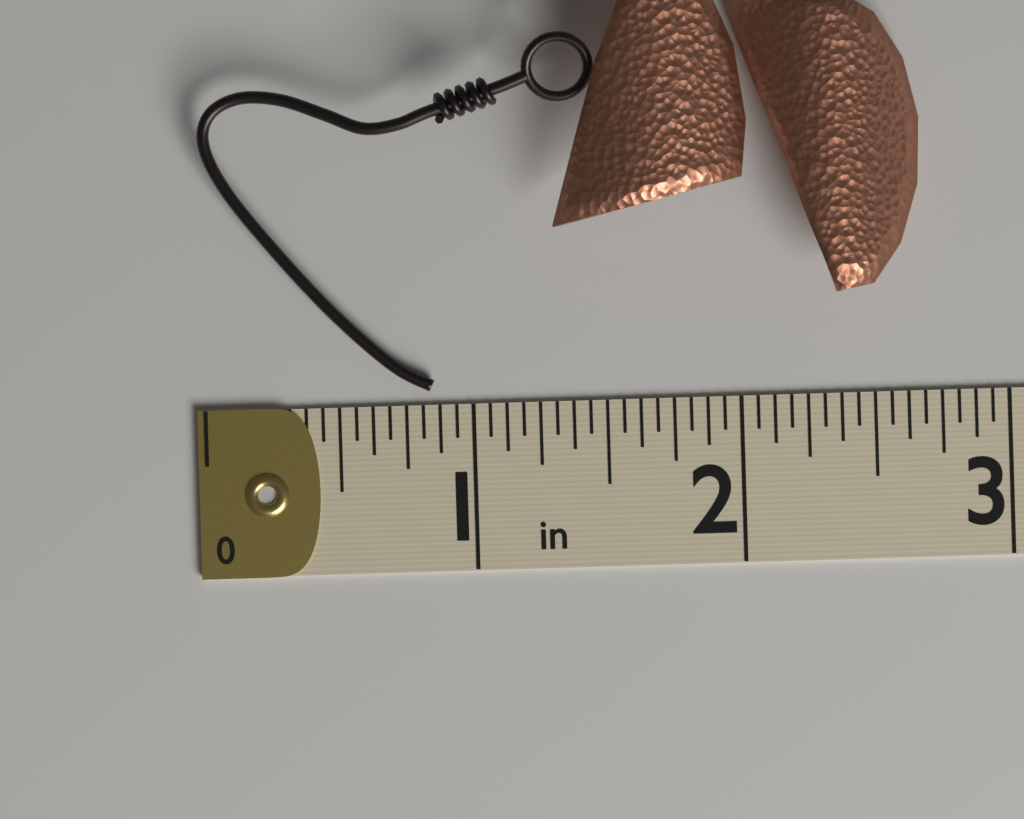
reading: 2.6875 in
